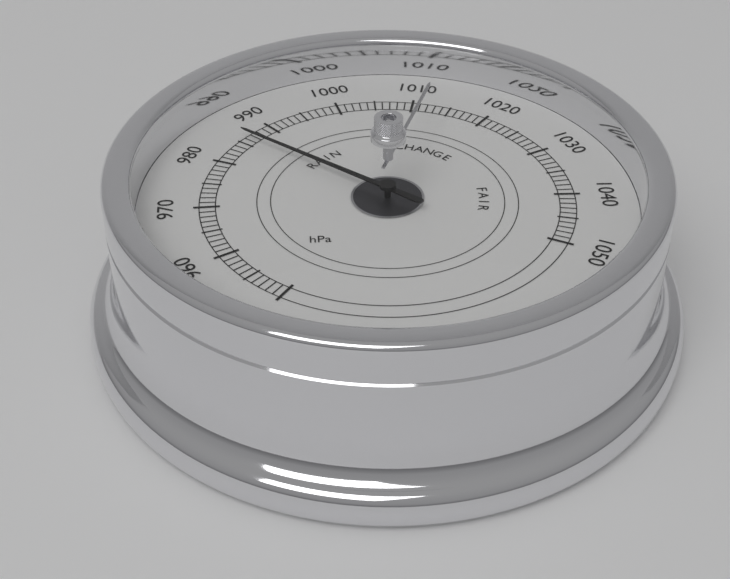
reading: 986 hPa
